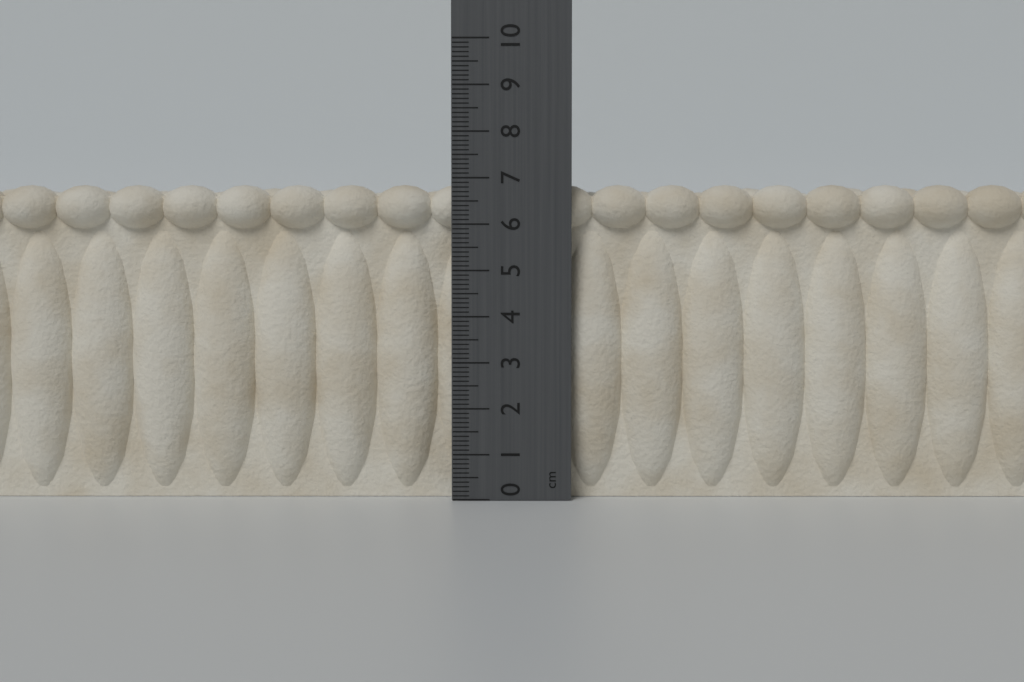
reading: 6.9 cm
